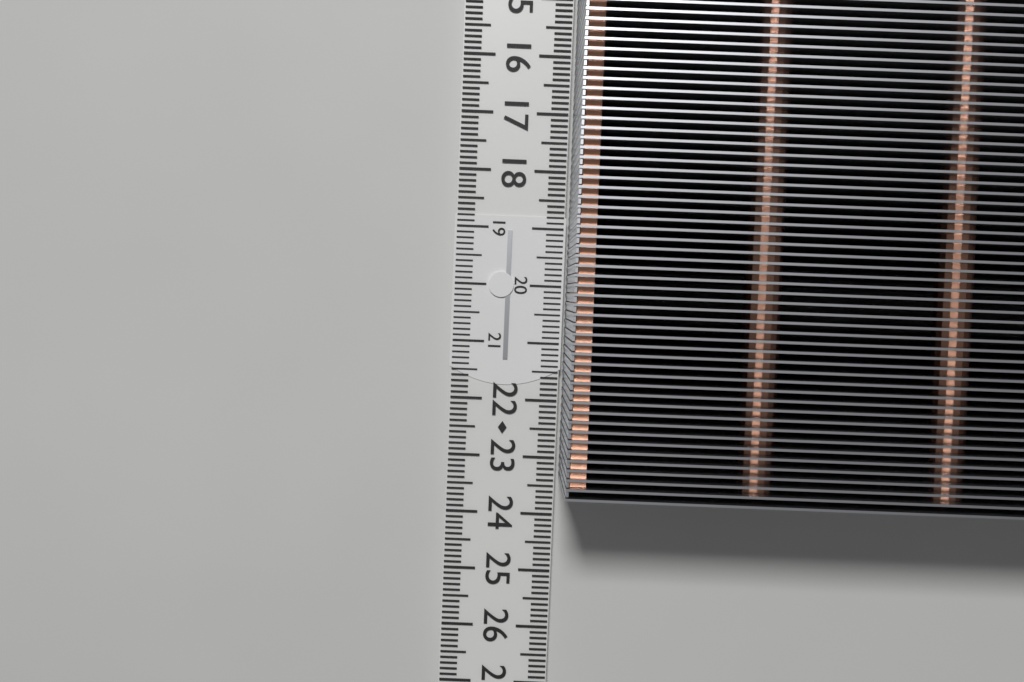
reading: 23.3 cm
